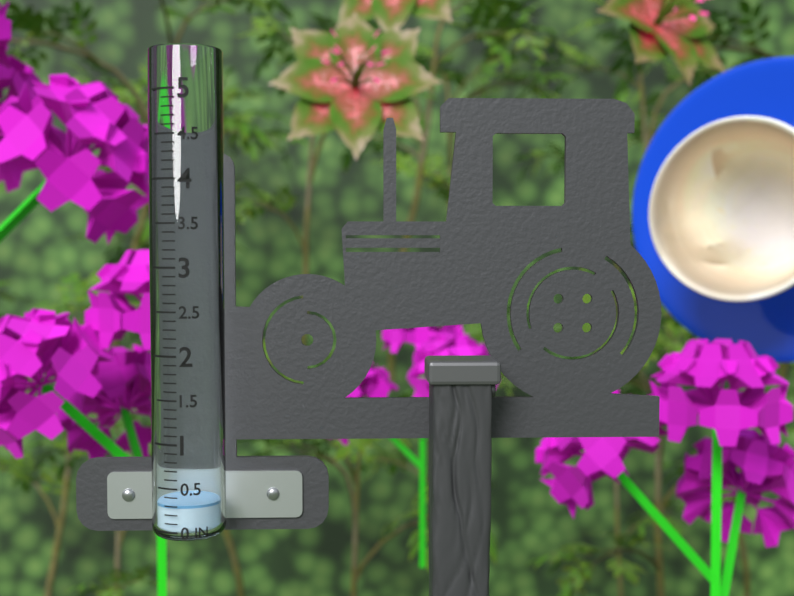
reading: 0.3 in
